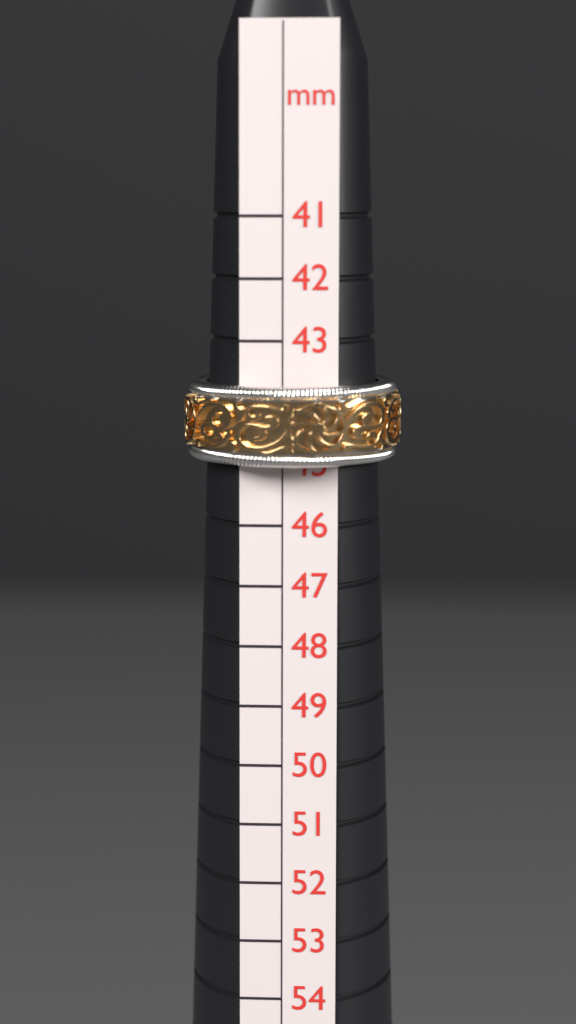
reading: 45 mm
